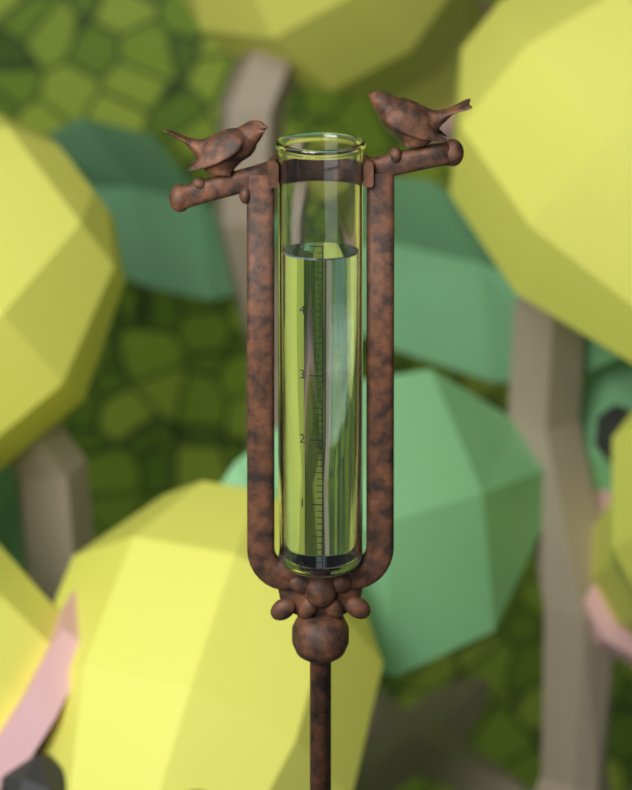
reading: 4.8 in
